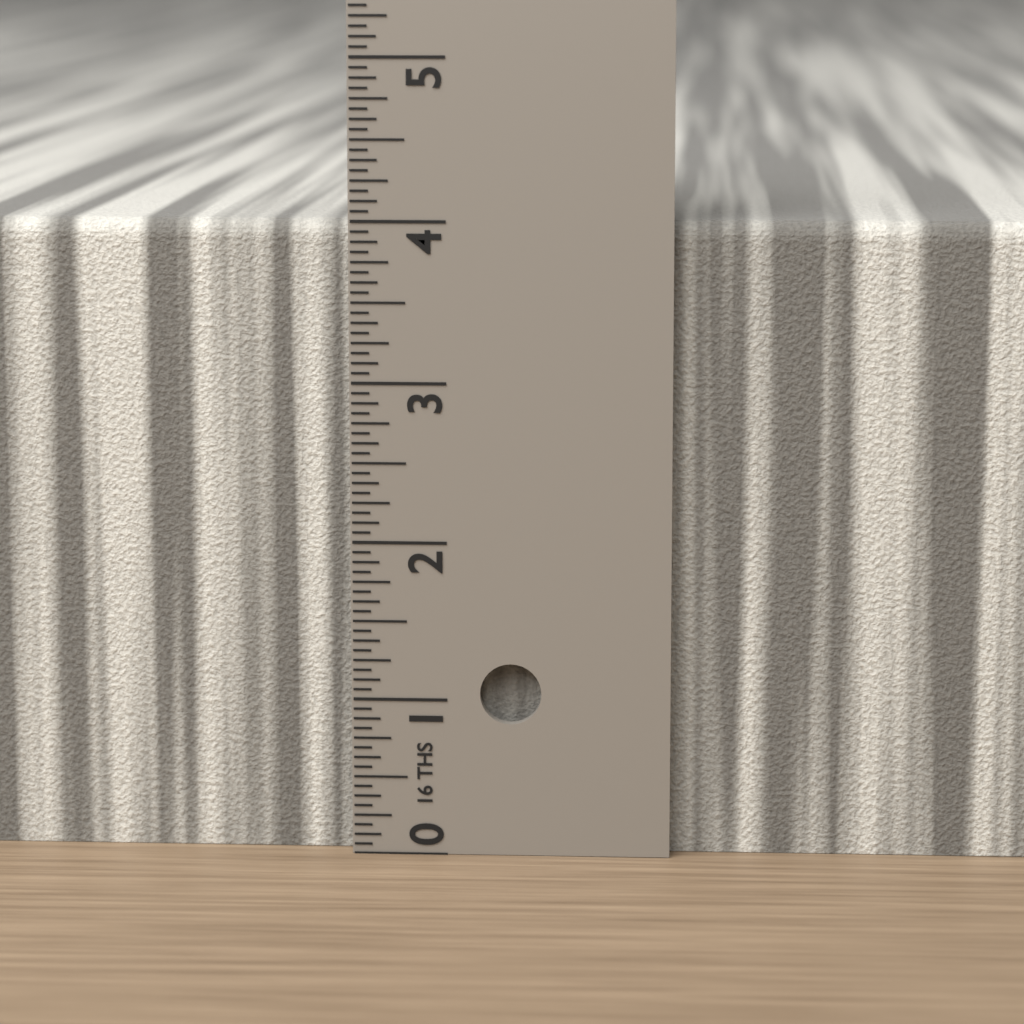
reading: 4.0000 in
